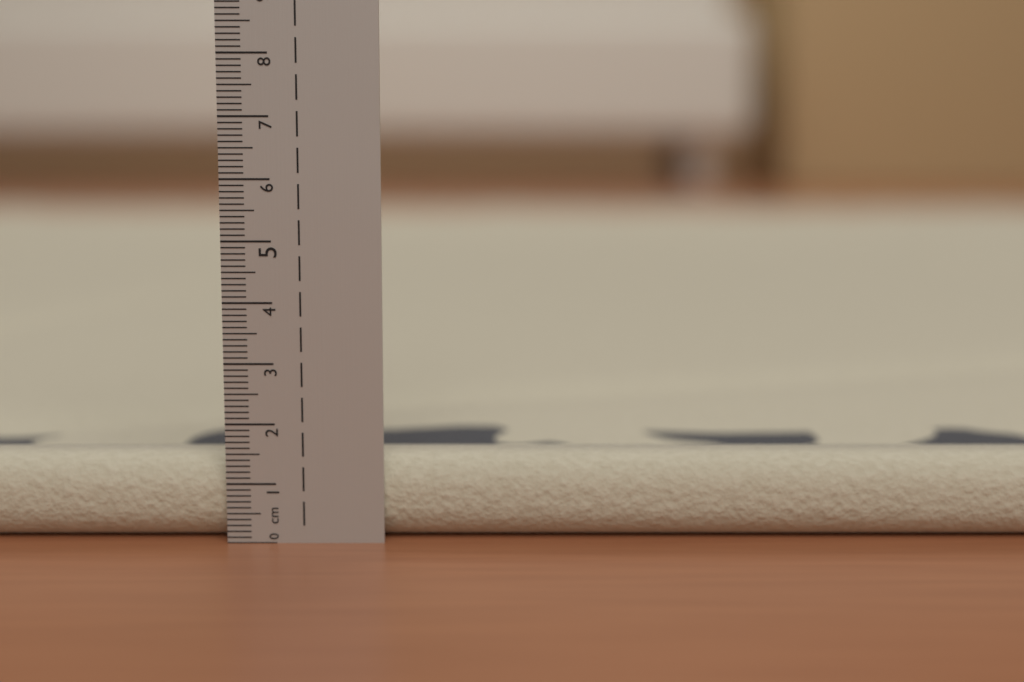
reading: 1.4 cm
